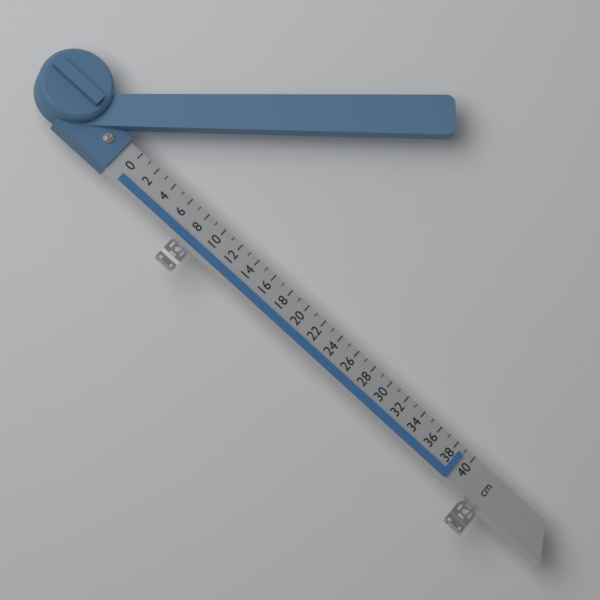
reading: 39 cm
